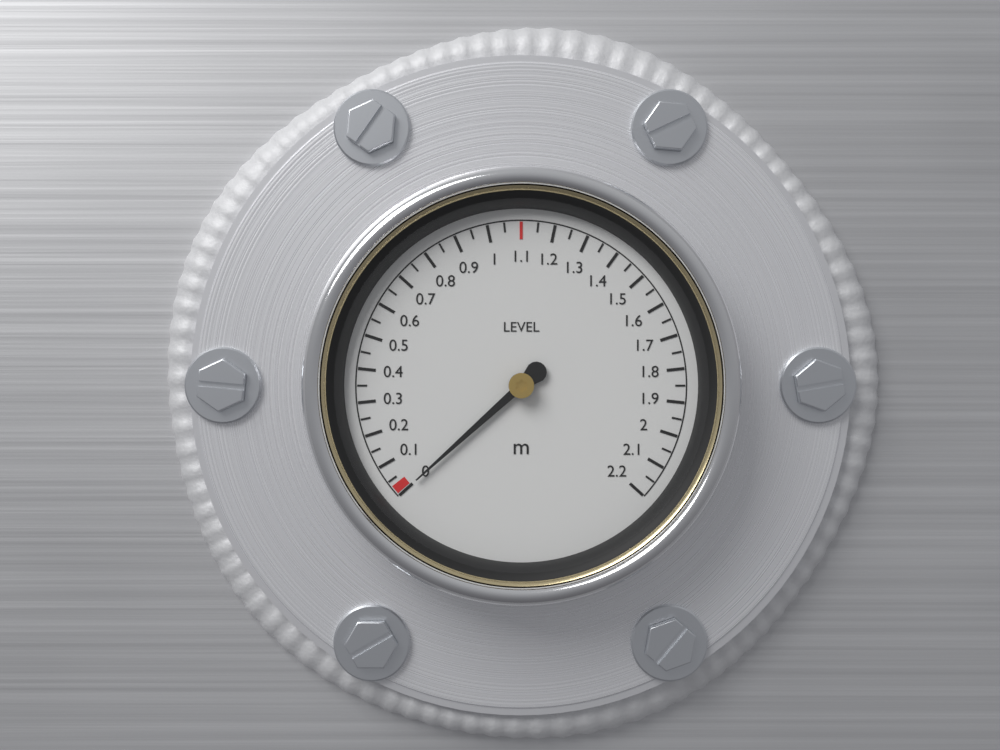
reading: 0.00 m
